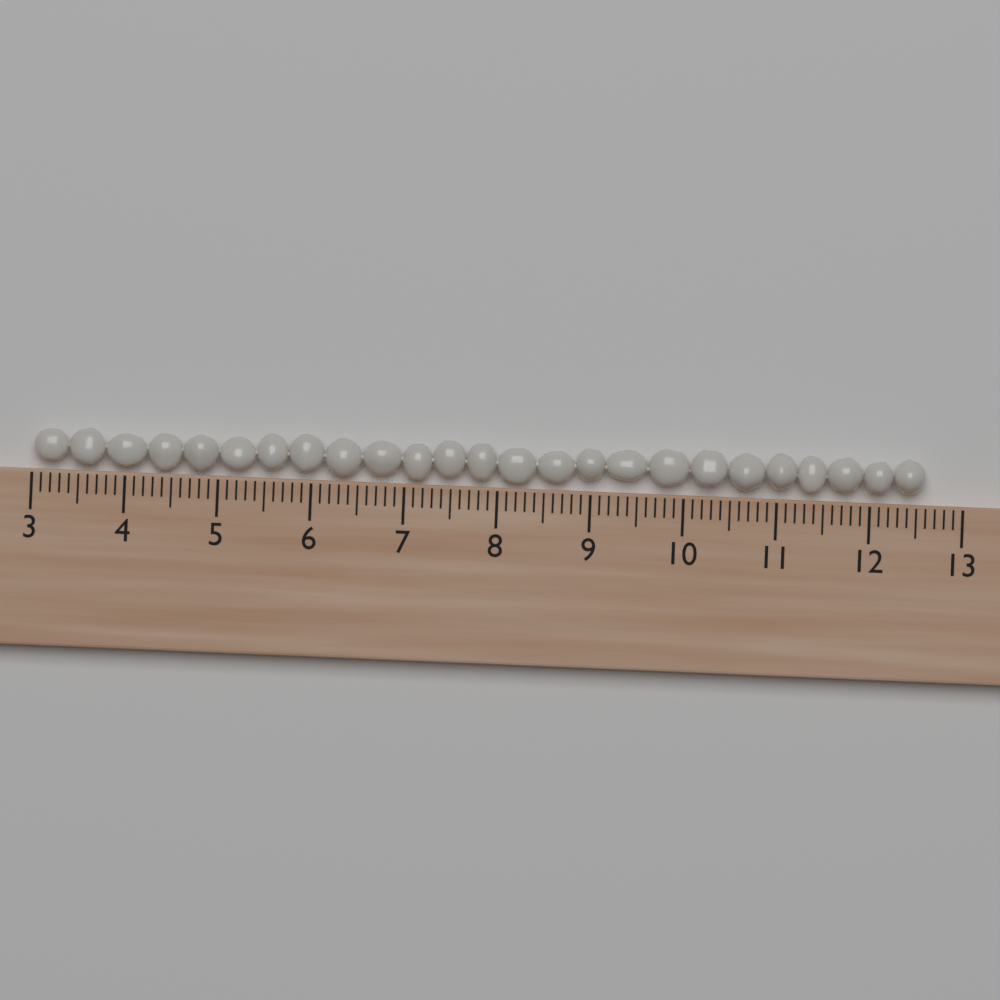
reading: 12.6 (no unit)
